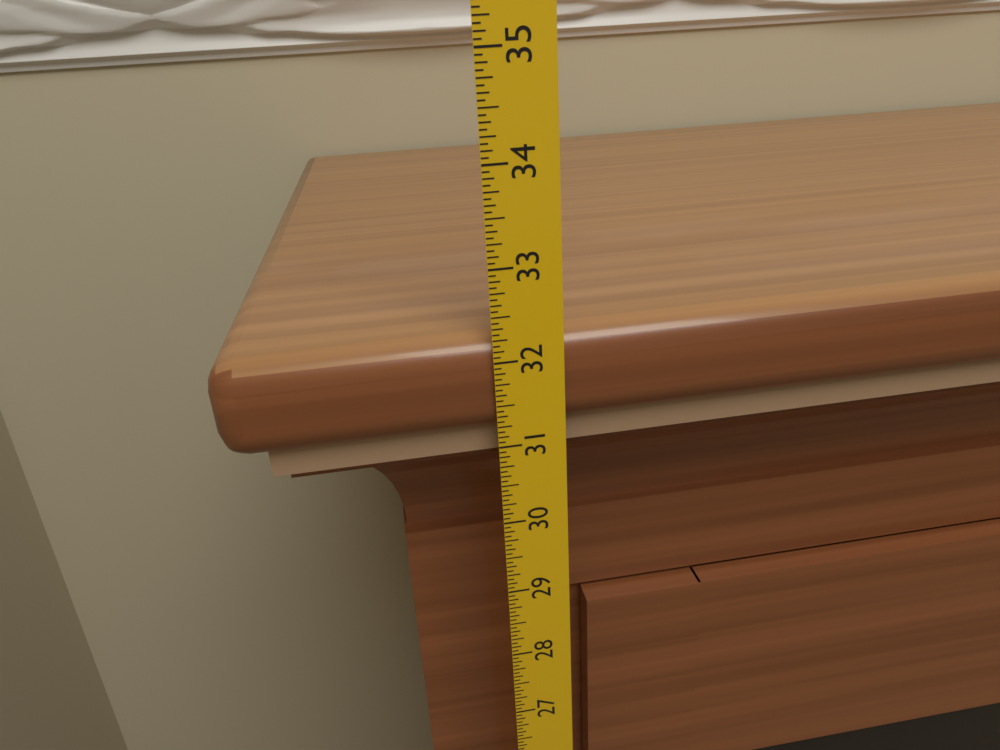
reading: 32.2500 in
